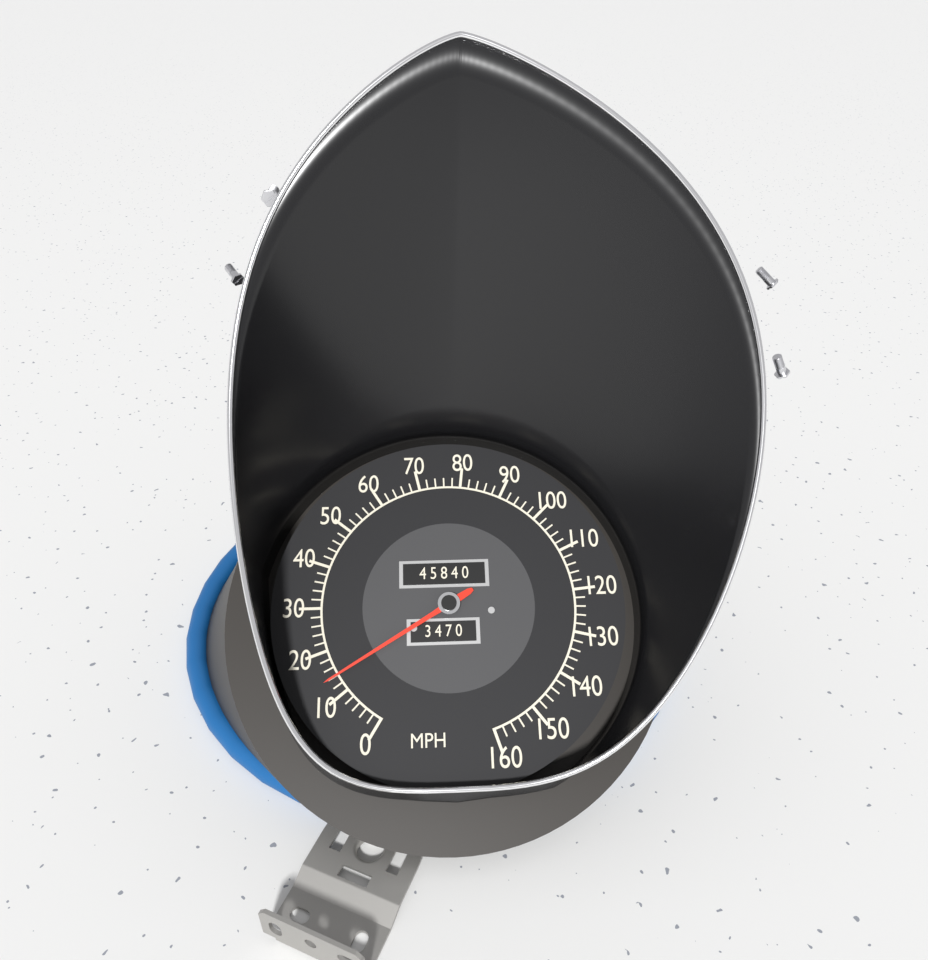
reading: 14 MPH
